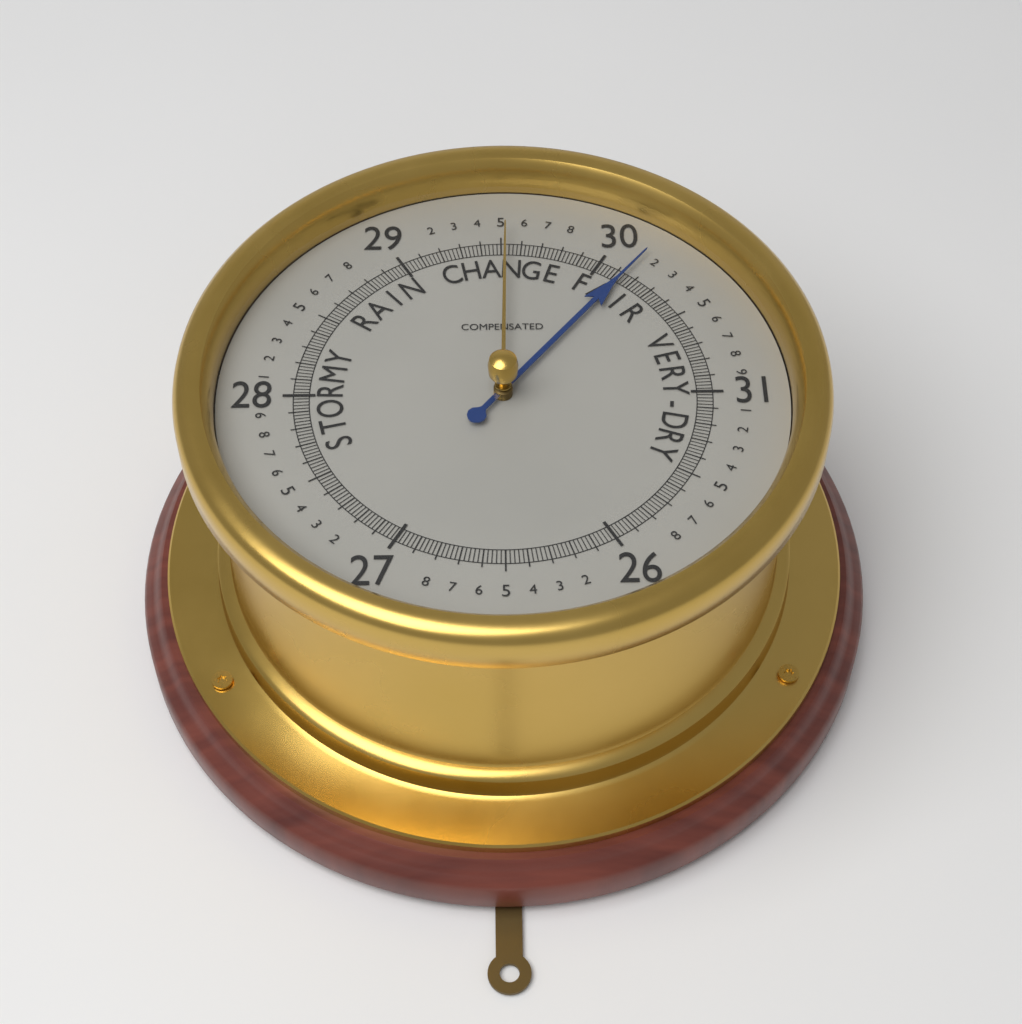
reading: 30.14 (no unit)
